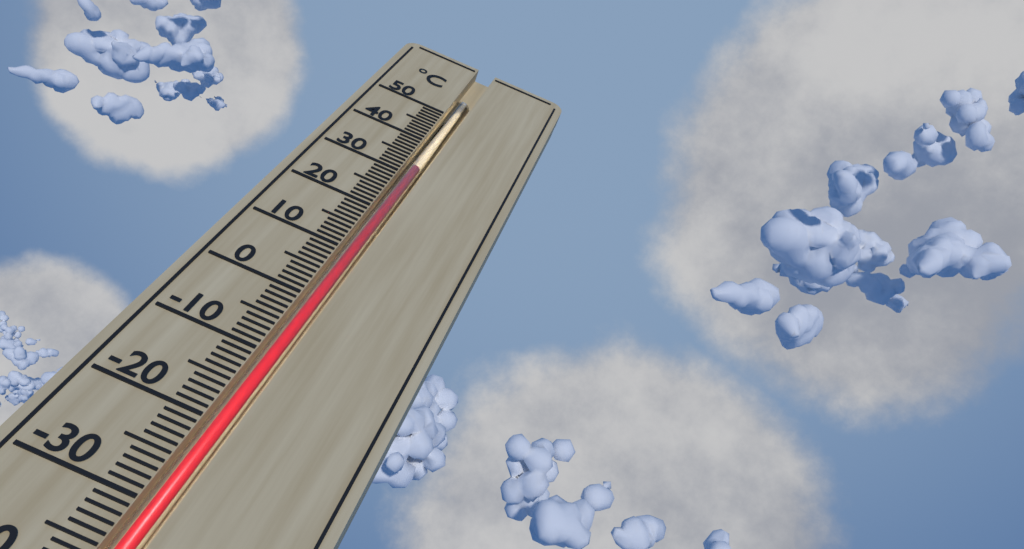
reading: 33 °C
